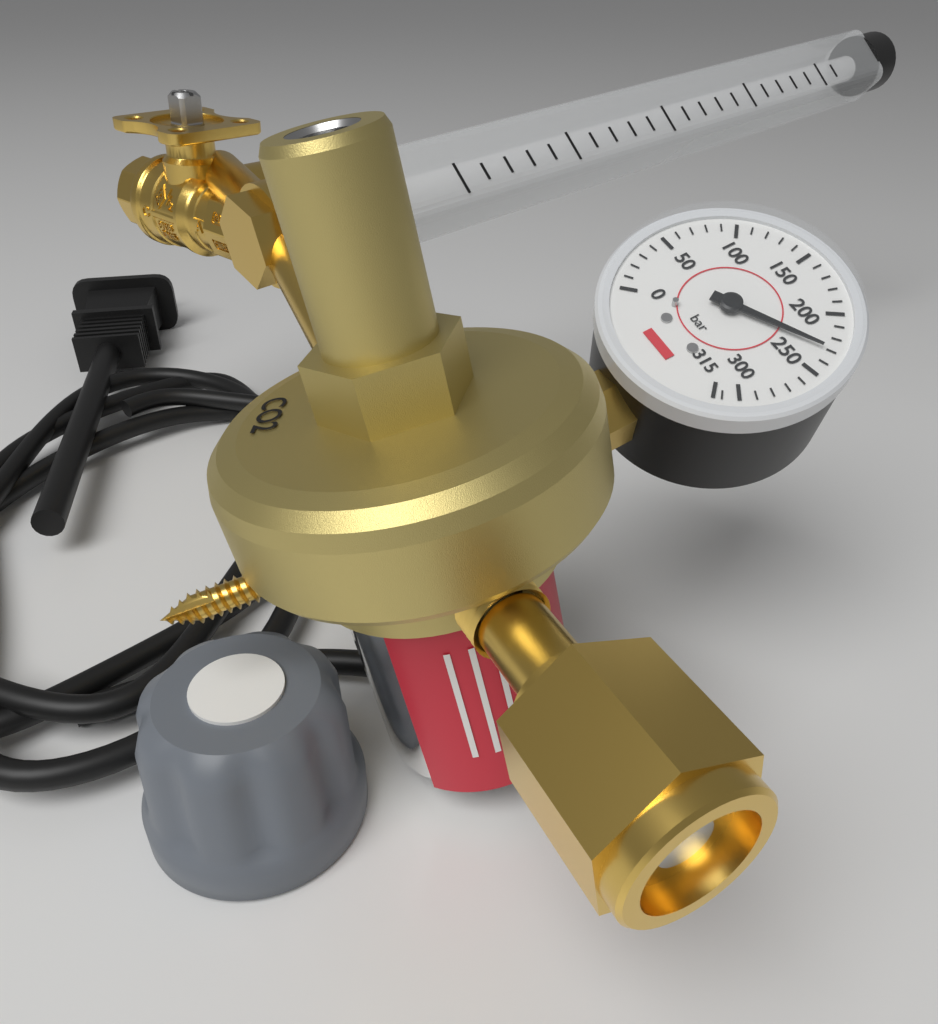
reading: 230 bar
